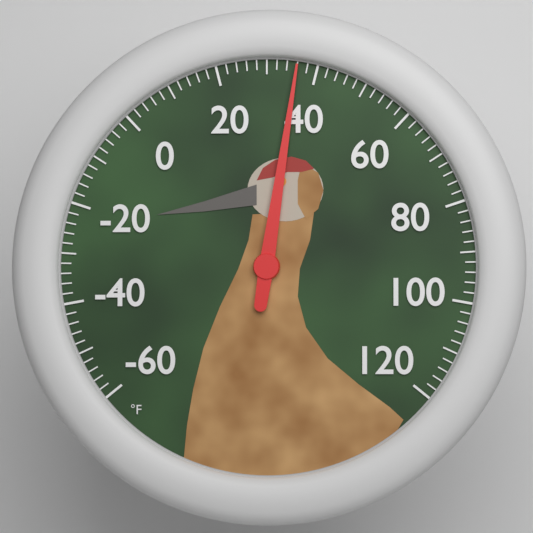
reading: 36 °F
